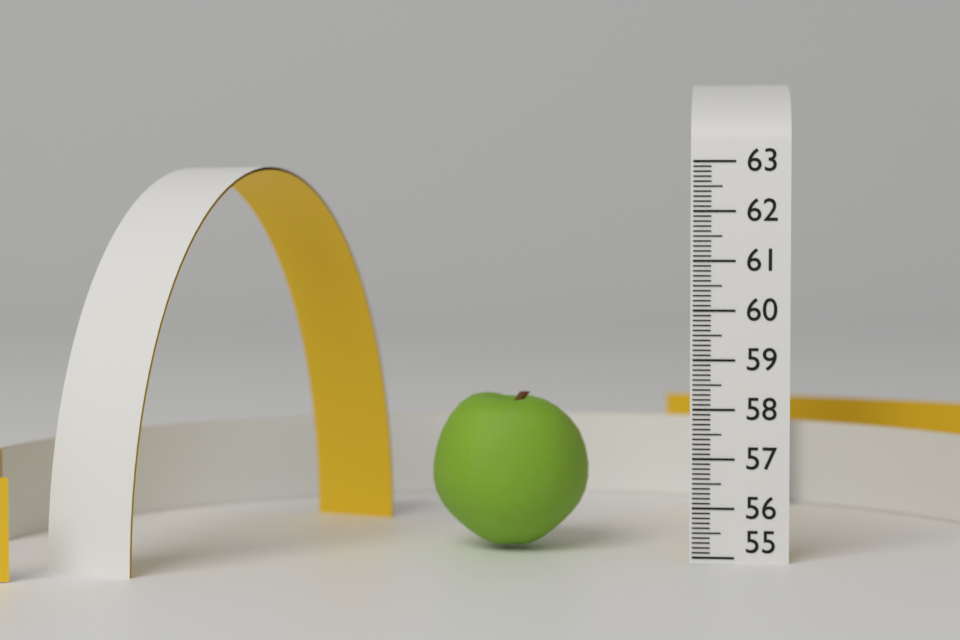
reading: 58.2 (no unit)
